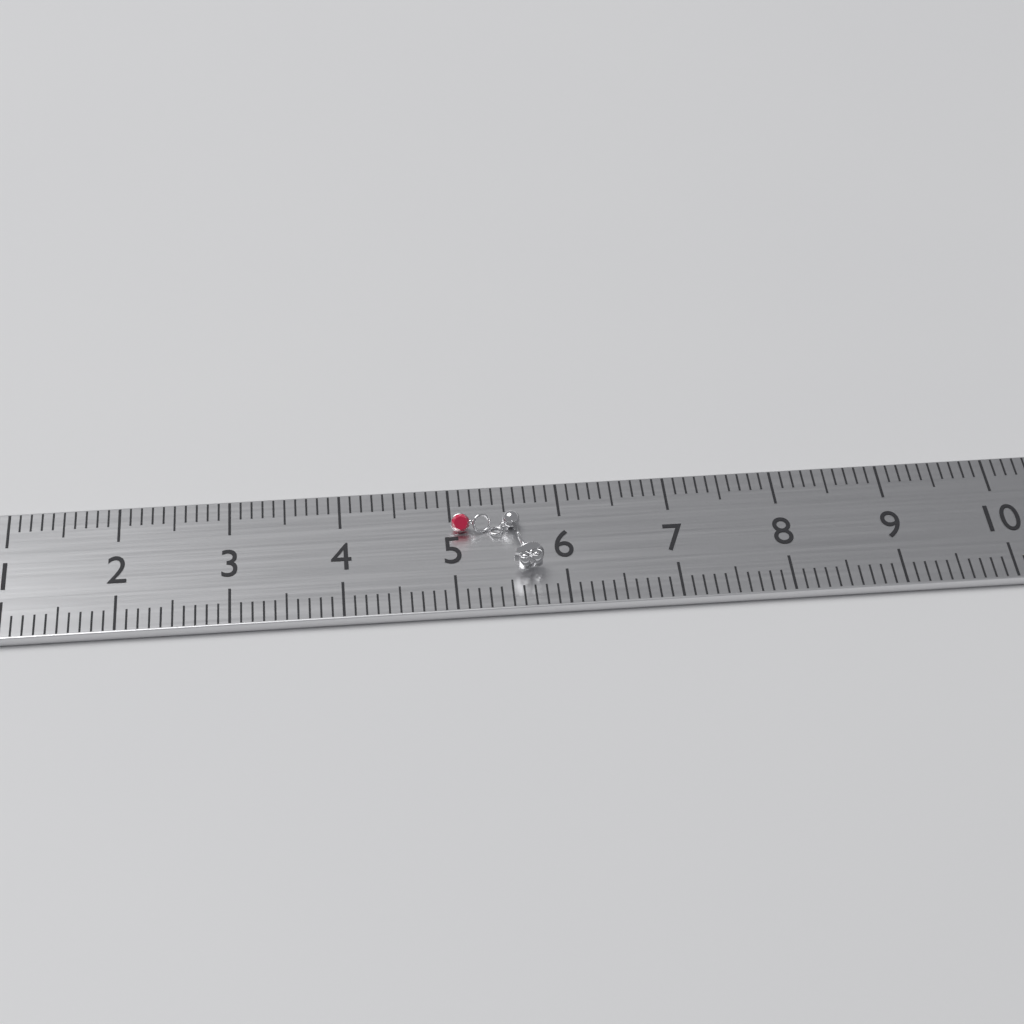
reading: 5.8 cm
